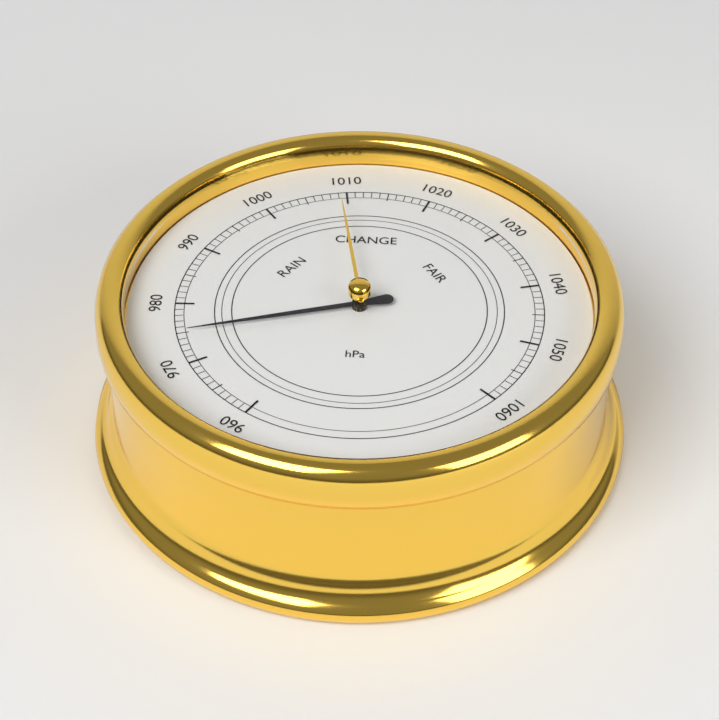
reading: 975 hPa
